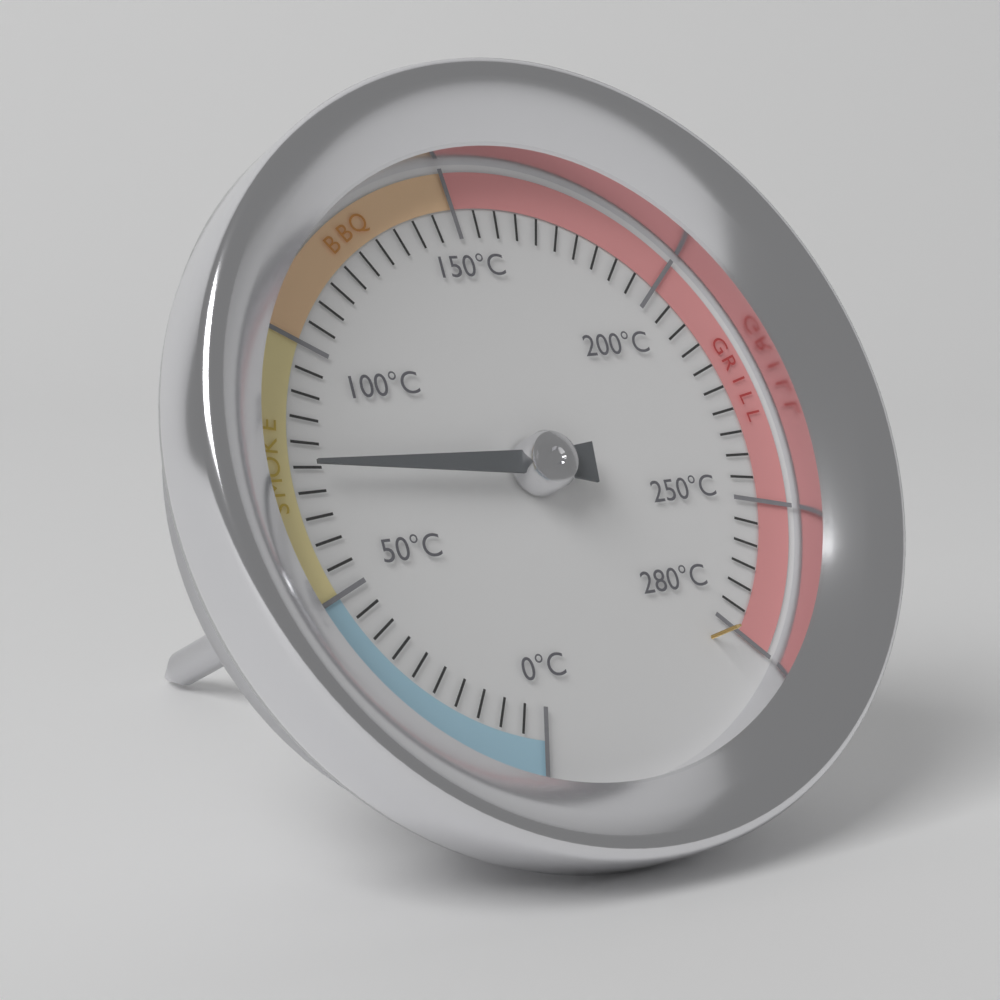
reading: 75 °C
